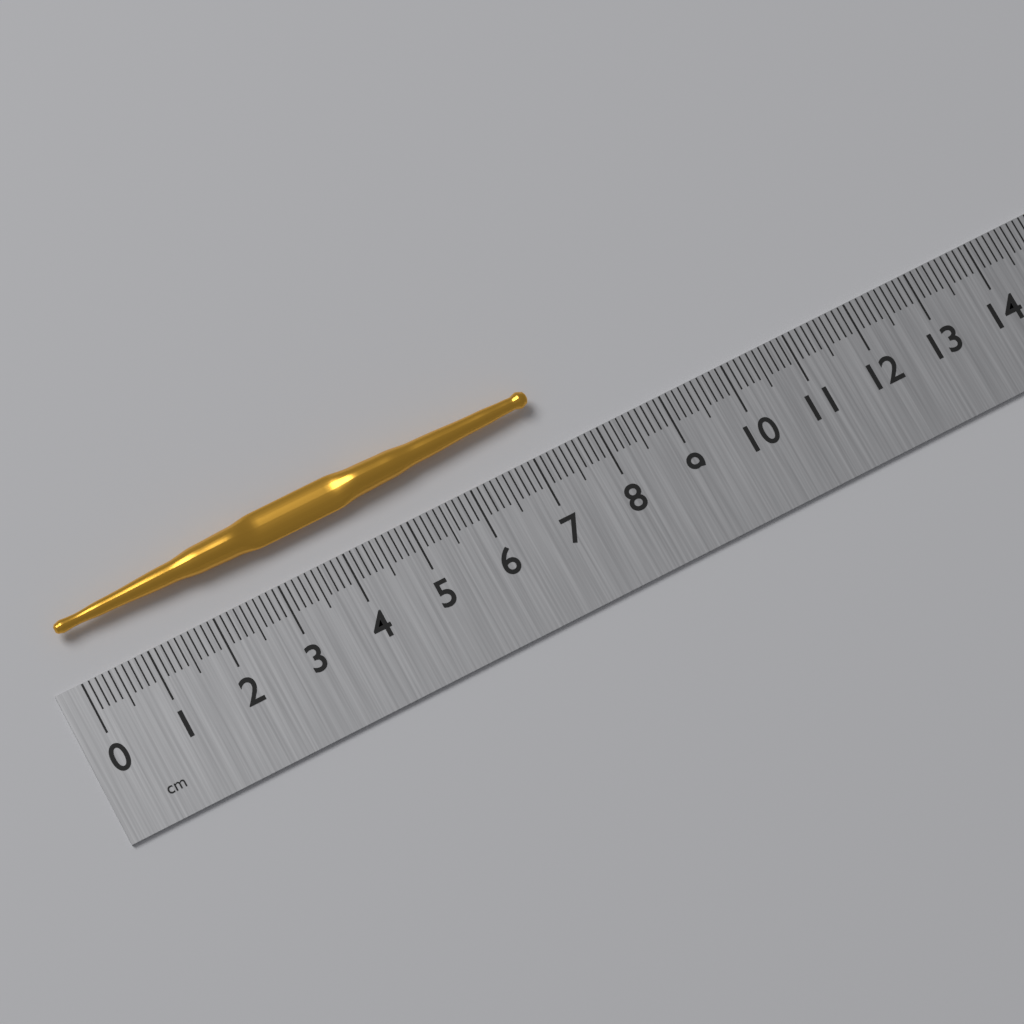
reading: 7.3 cm
